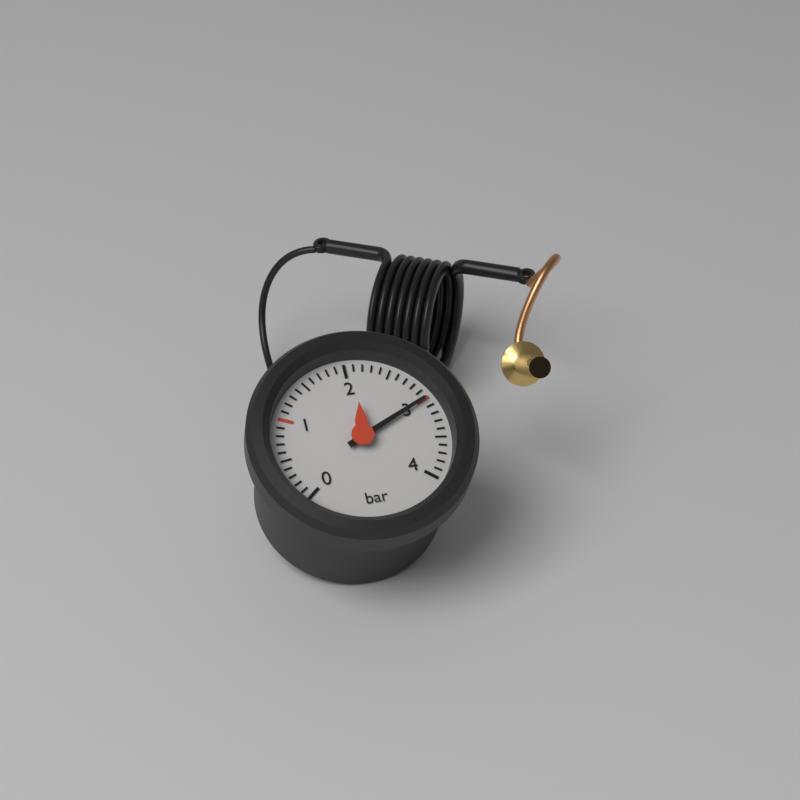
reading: 3.0 bar
